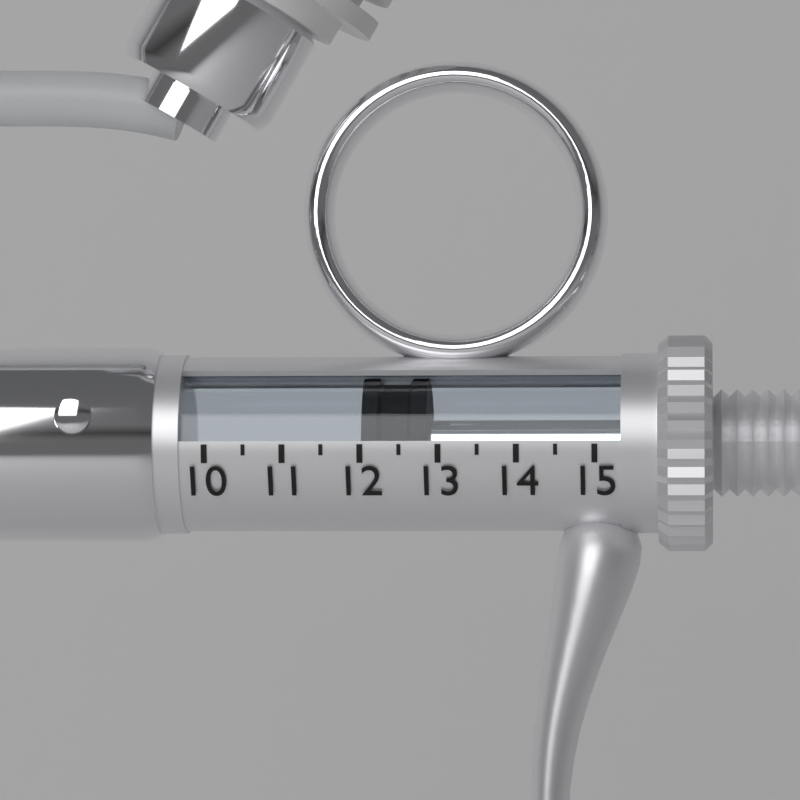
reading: 12.0 (no unit)
